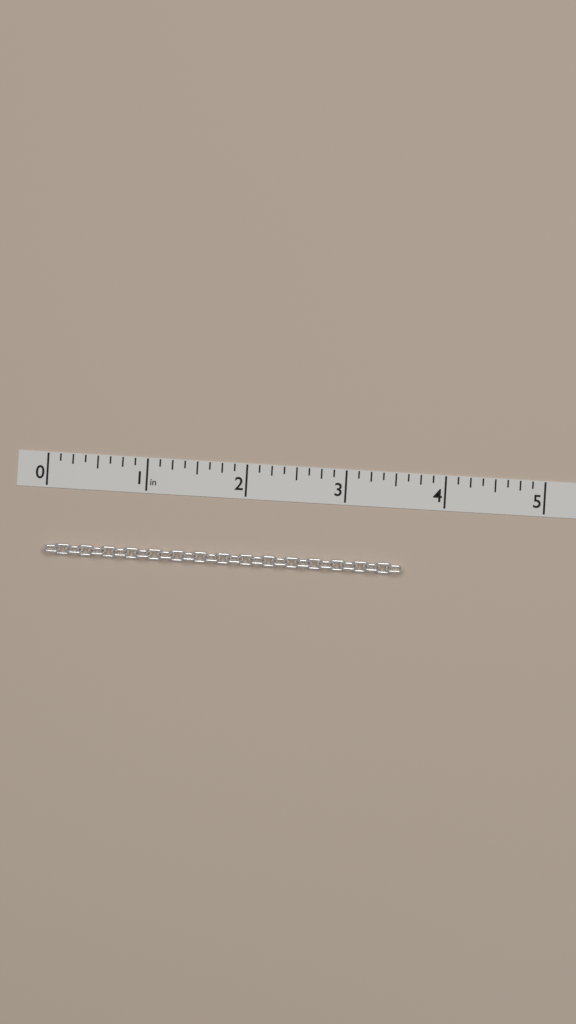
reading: 3.625 in
